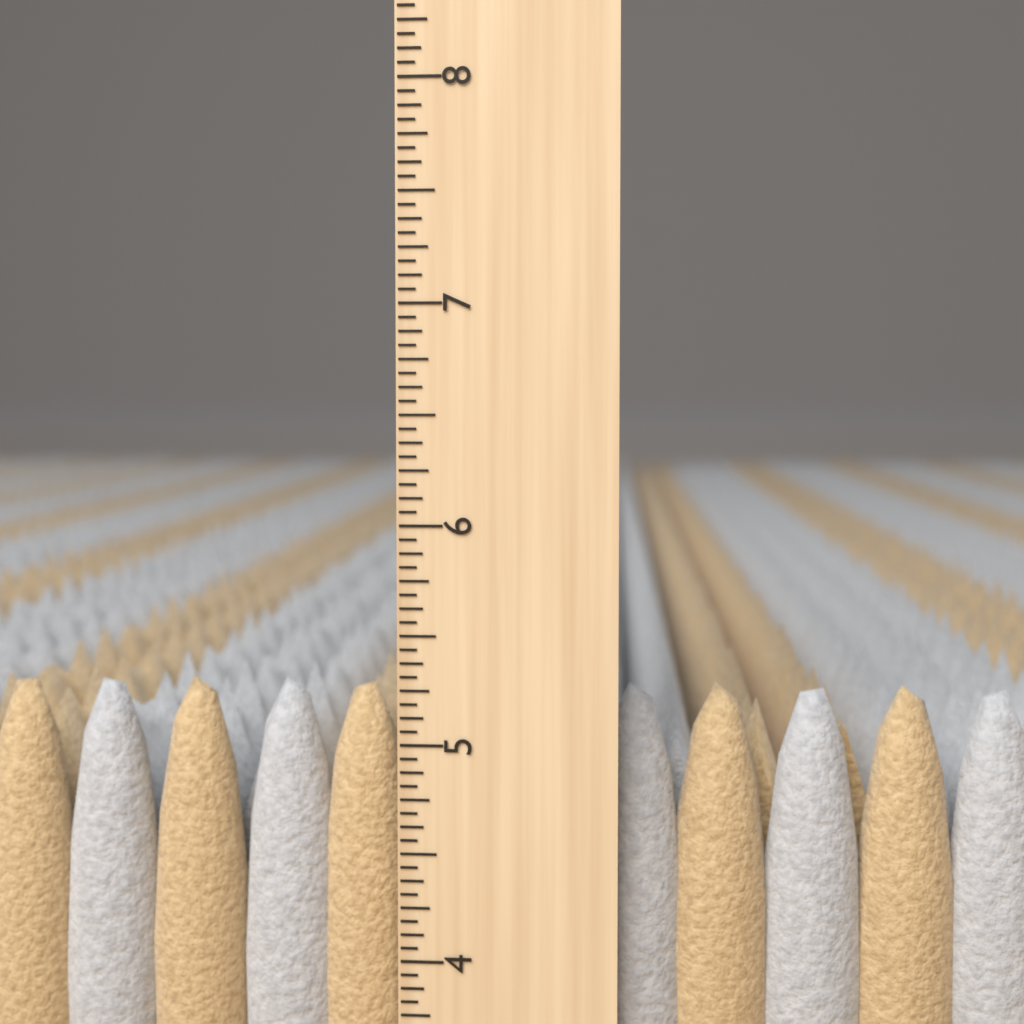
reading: 5.2500 inch
